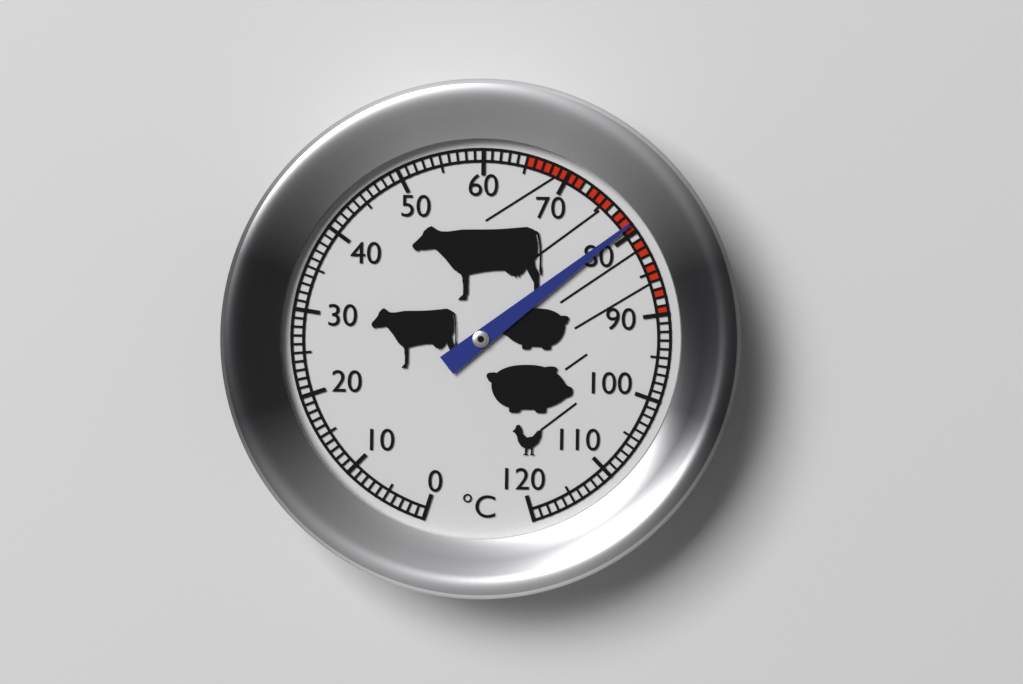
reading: 79 °C
